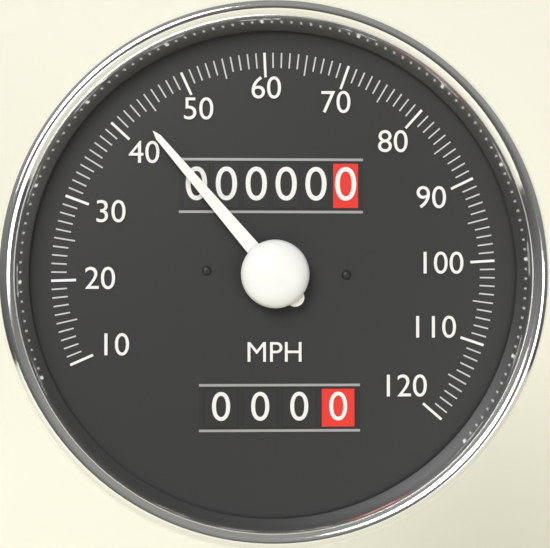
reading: 43 MPH
